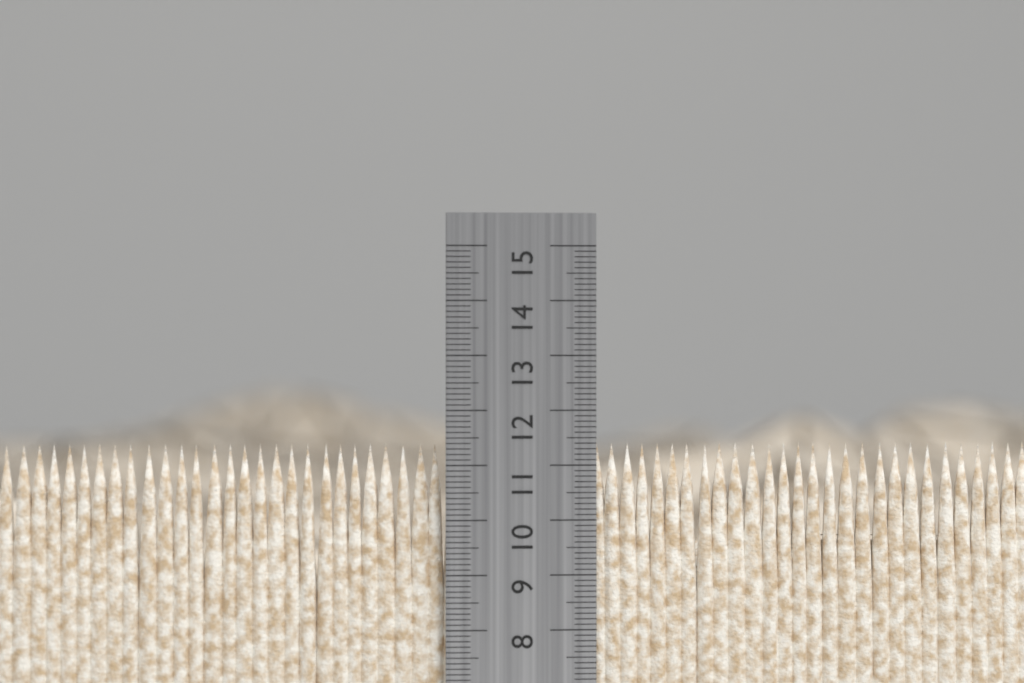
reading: 11.4 cm
